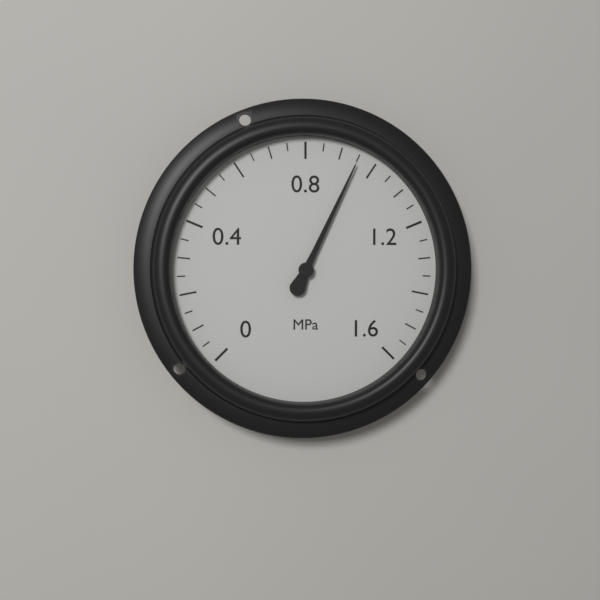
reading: 0.95 MPa
